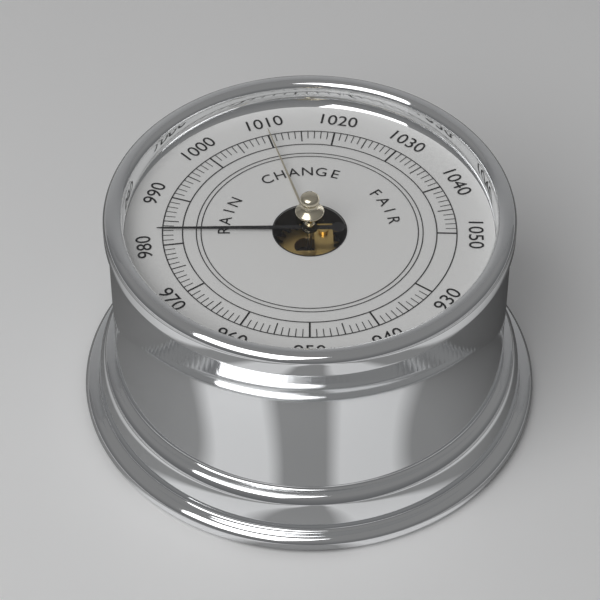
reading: 983 (no unit)
